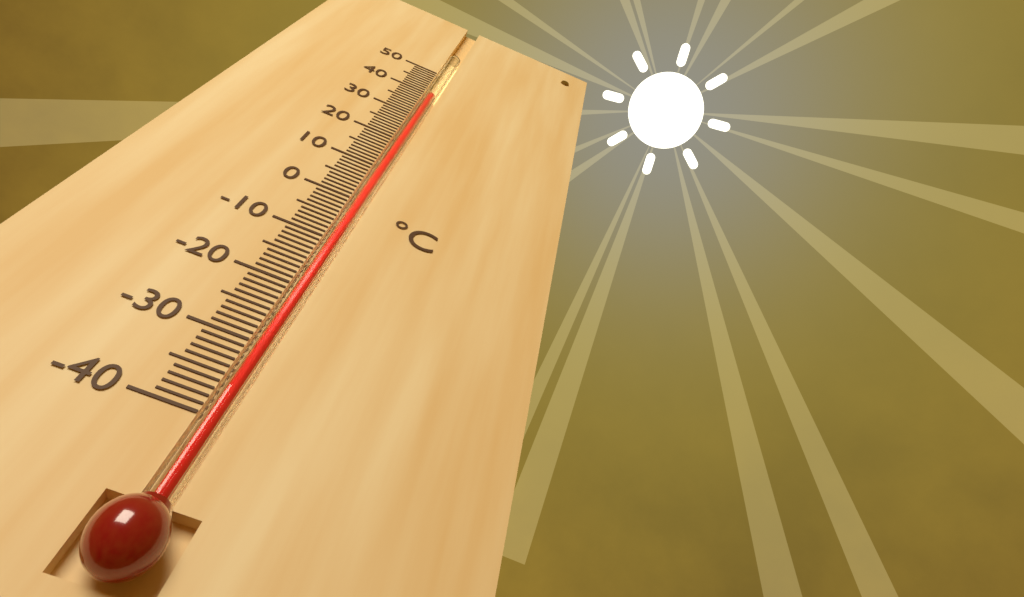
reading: 40 °C
